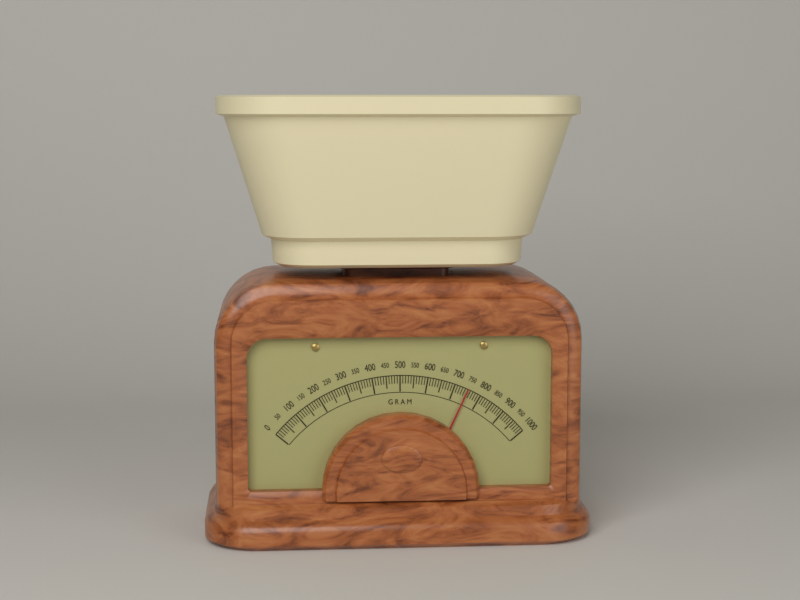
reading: 750 g
